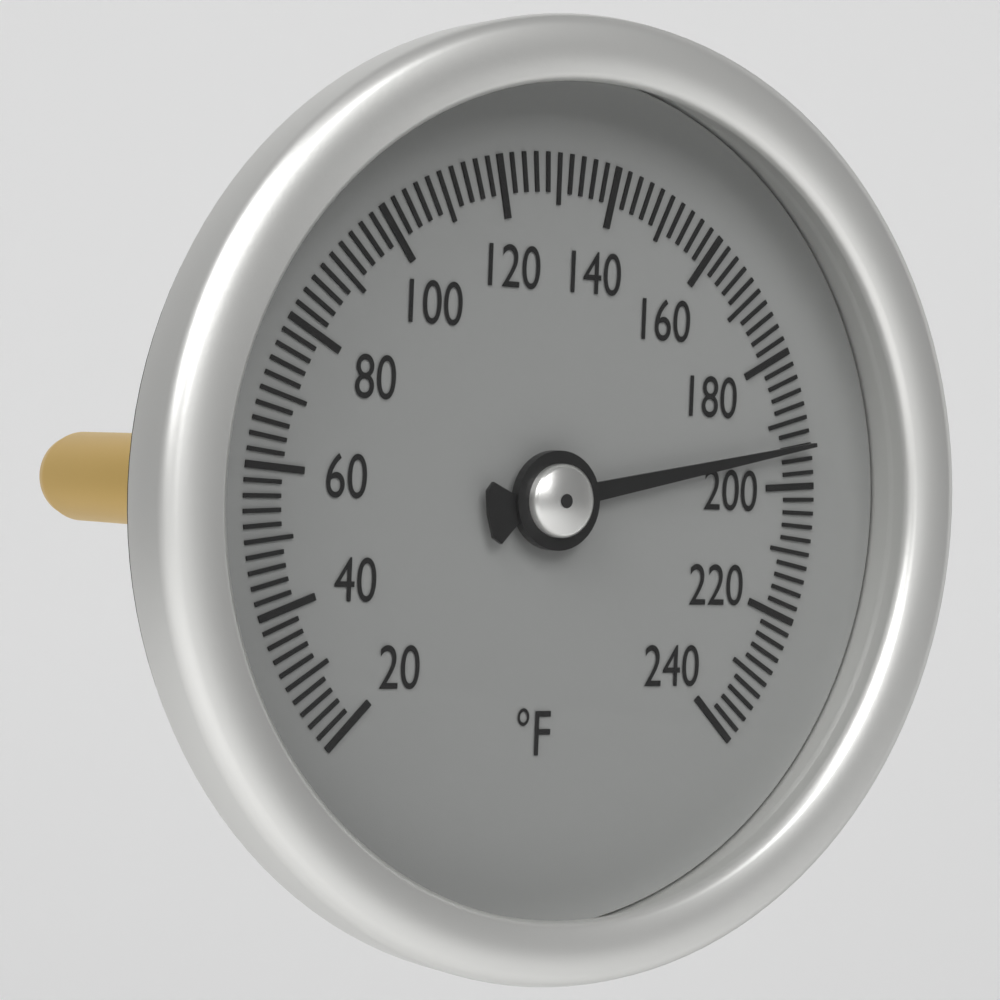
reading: 194 °F
